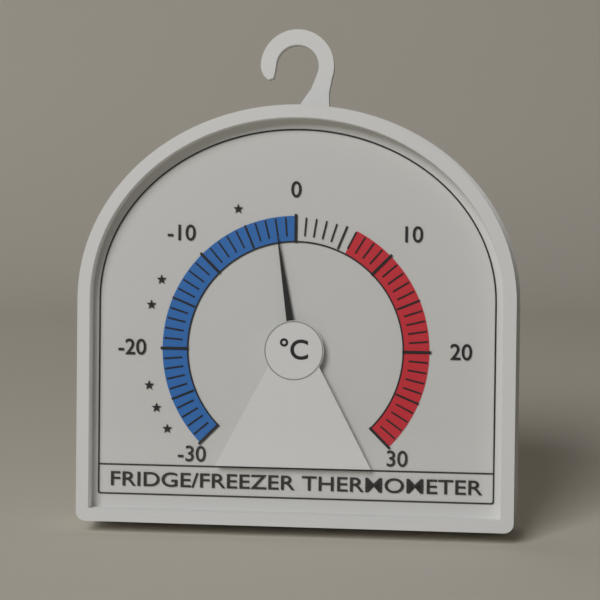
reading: -2 °C
